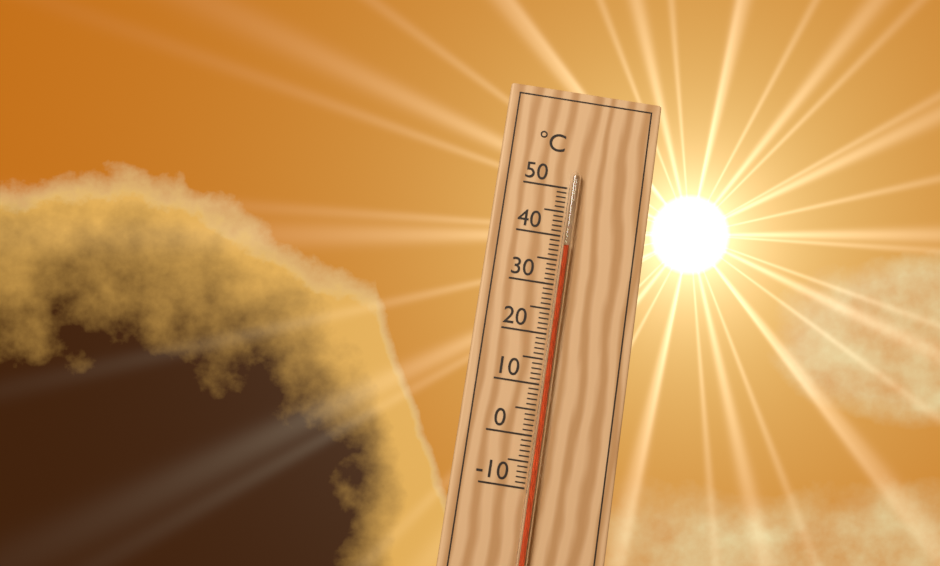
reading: 38 °C
